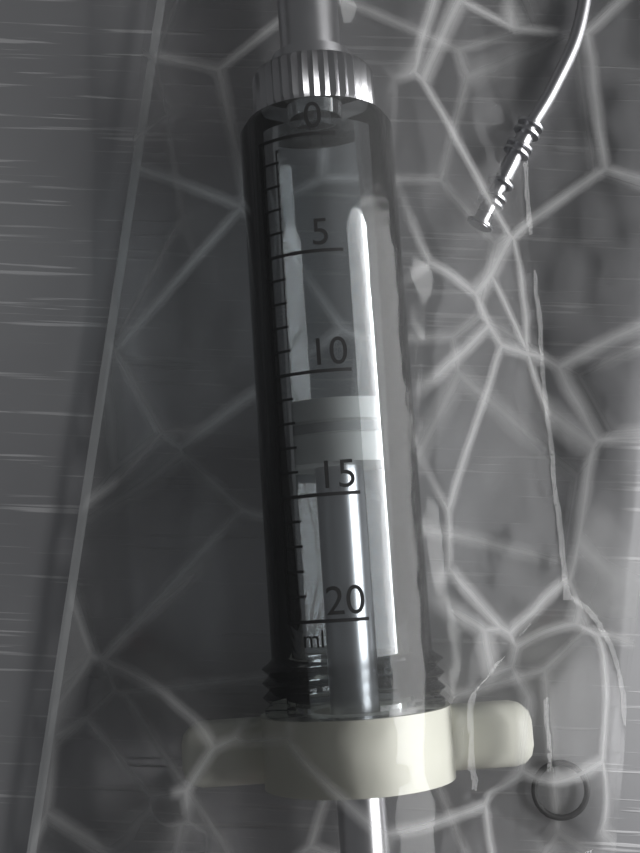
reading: 11 ml
